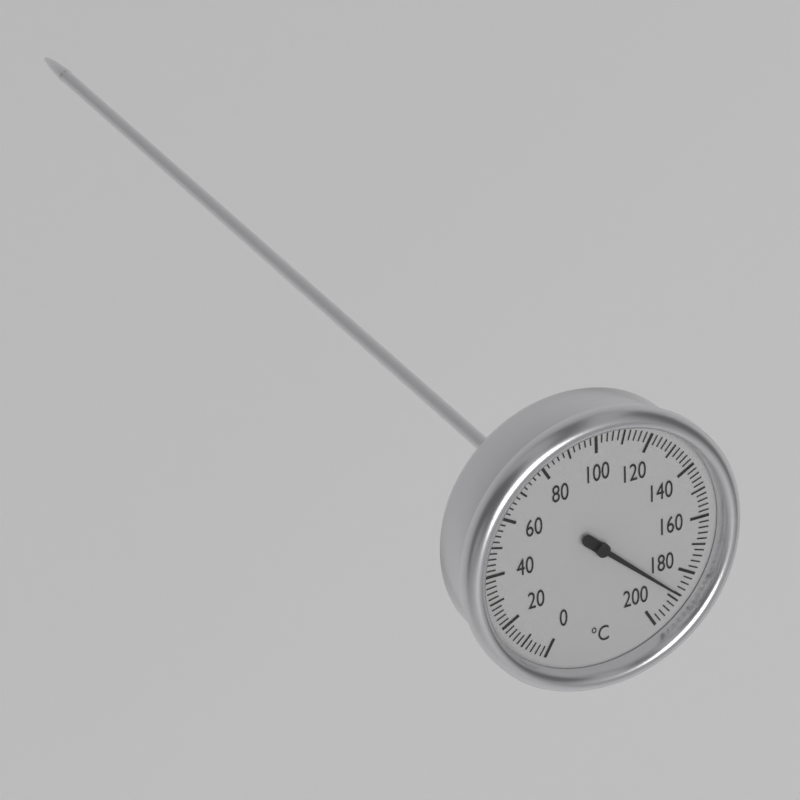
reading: 188 °C
